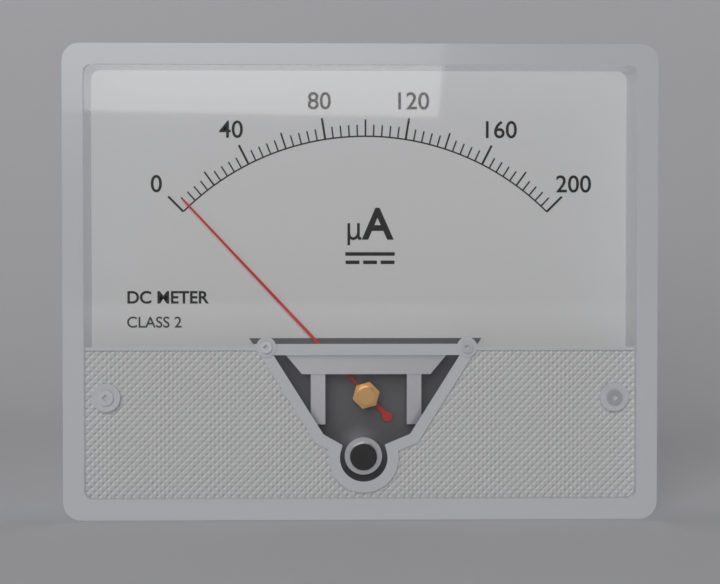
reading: 4 µA
